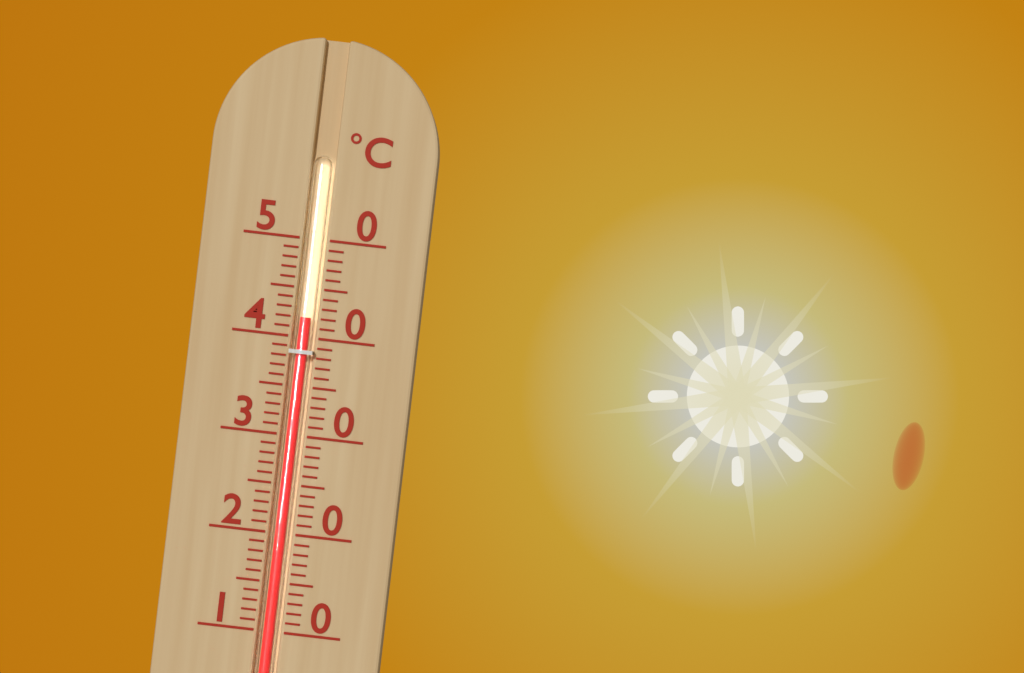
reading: 42 °C
